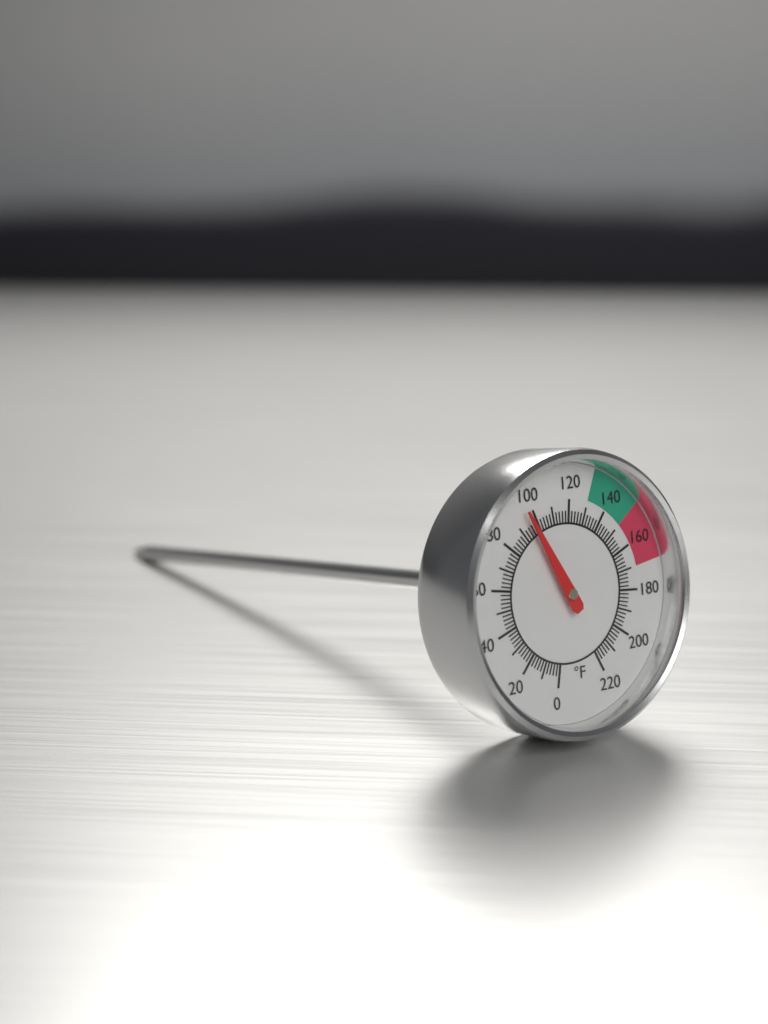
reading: 96 °F
